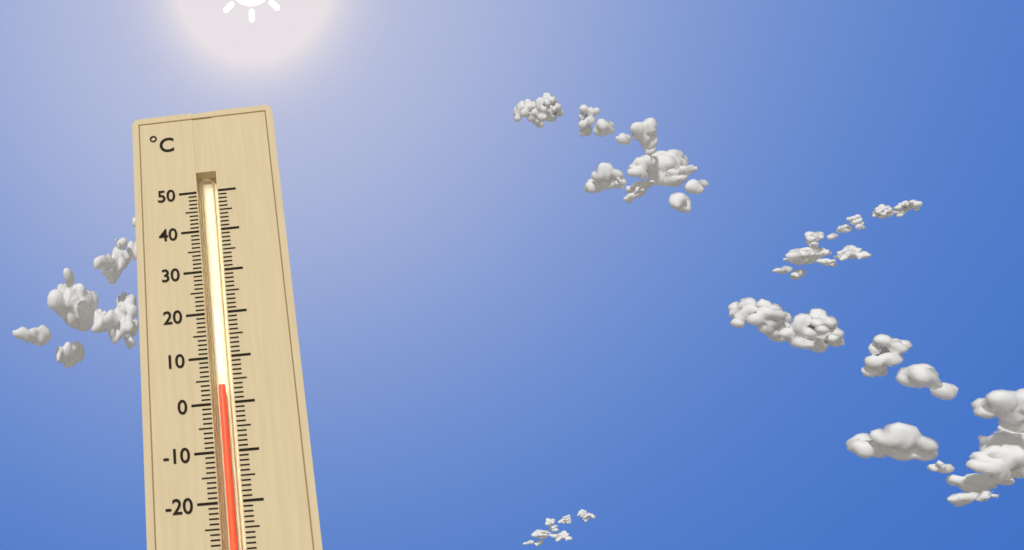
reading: 4 °C
